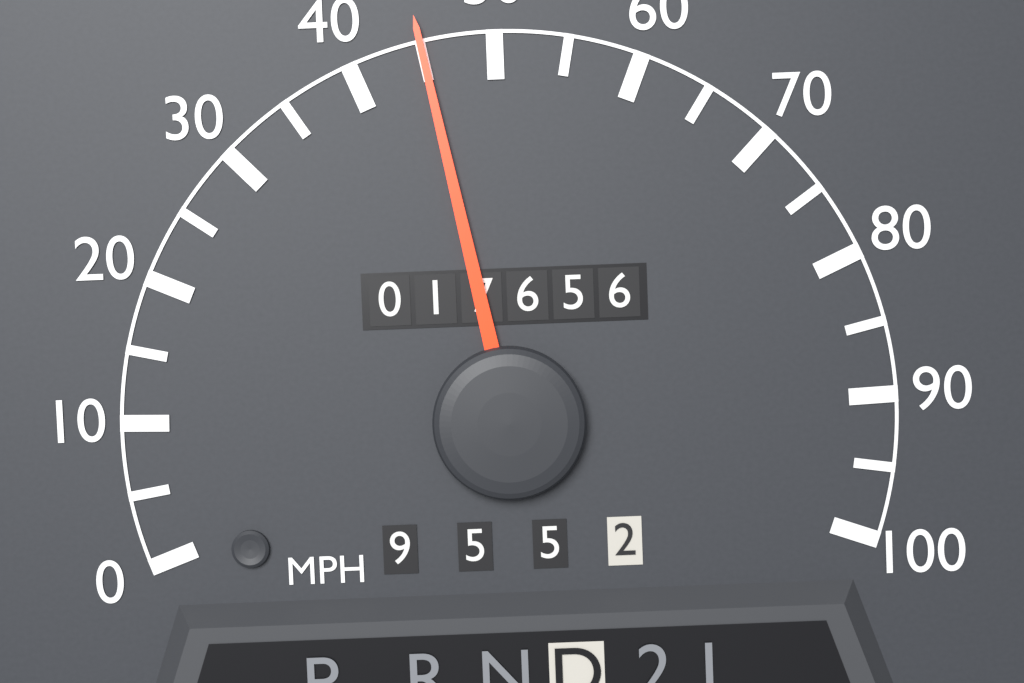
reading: 45 MPH
